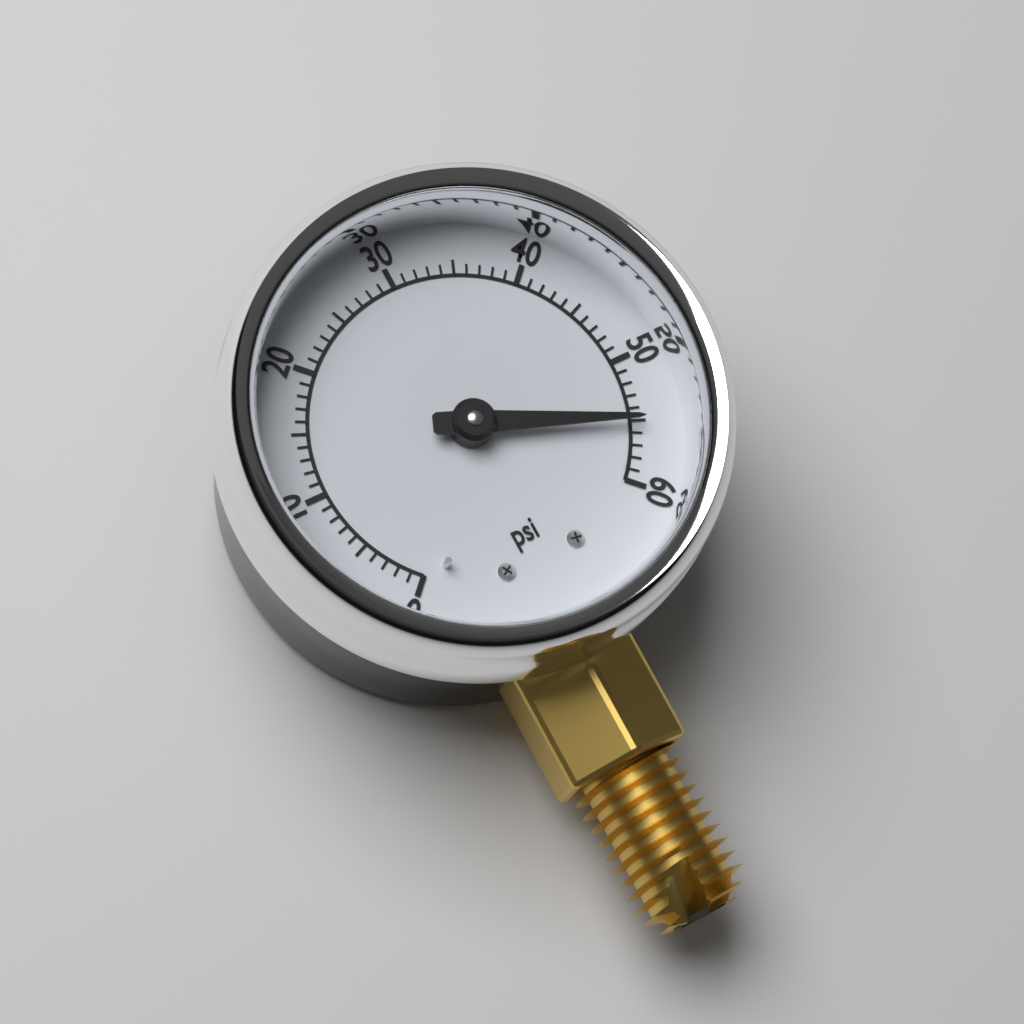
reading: 55 psi
